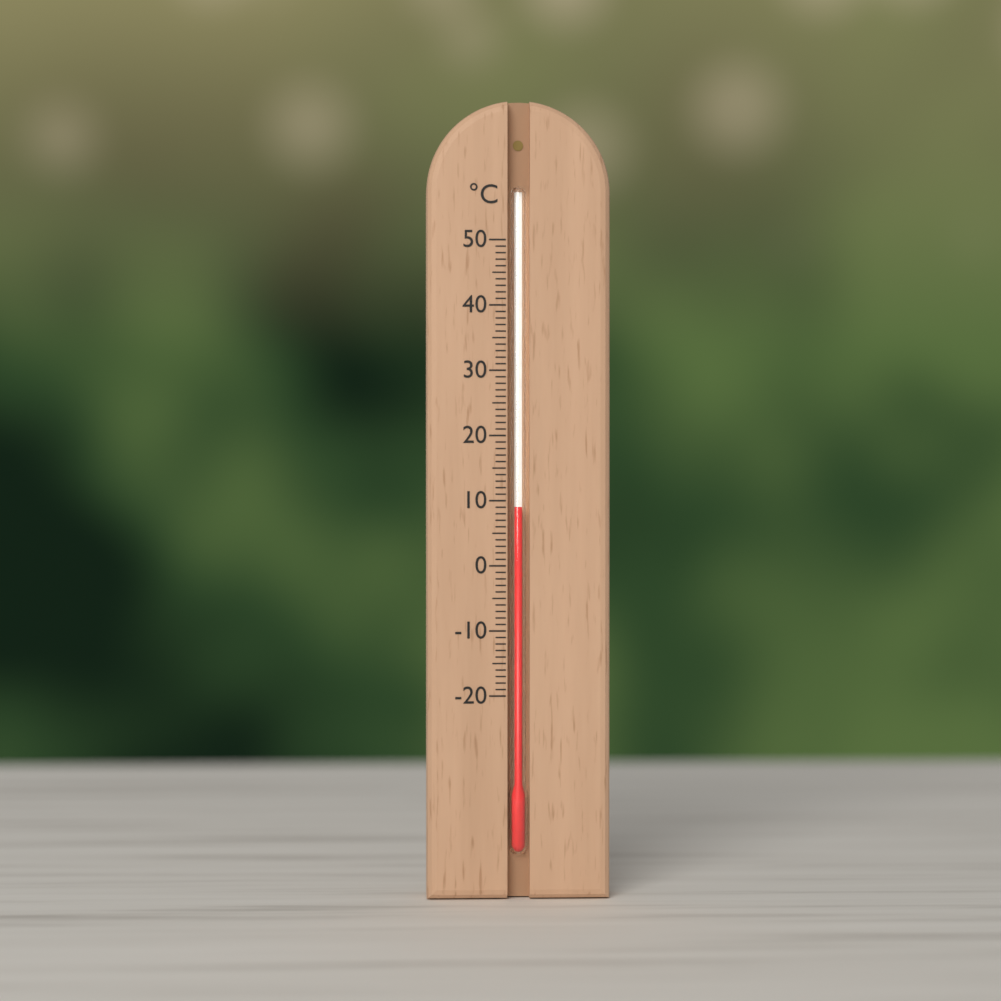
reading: 9 °C
